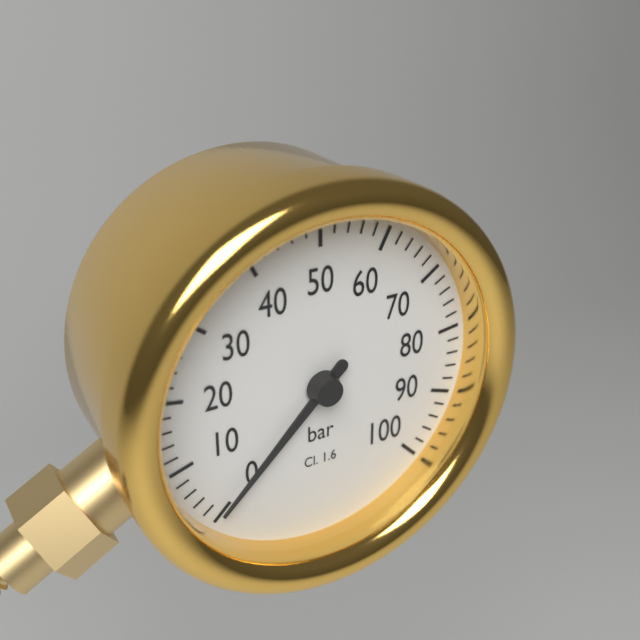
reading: 0 bar
